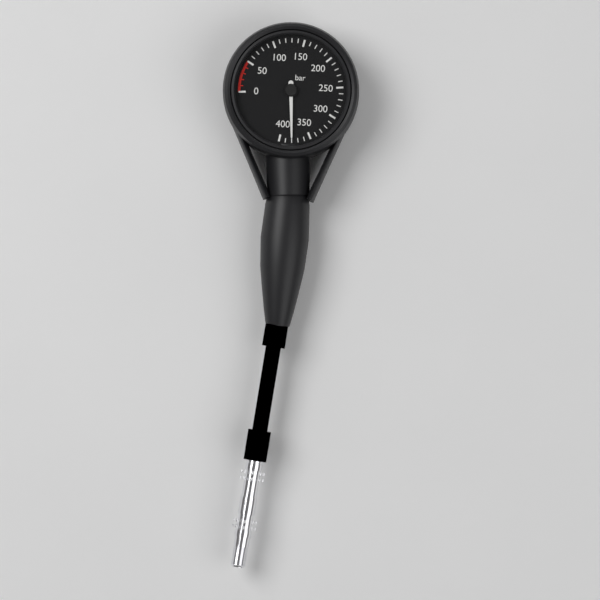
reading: 380 bar
